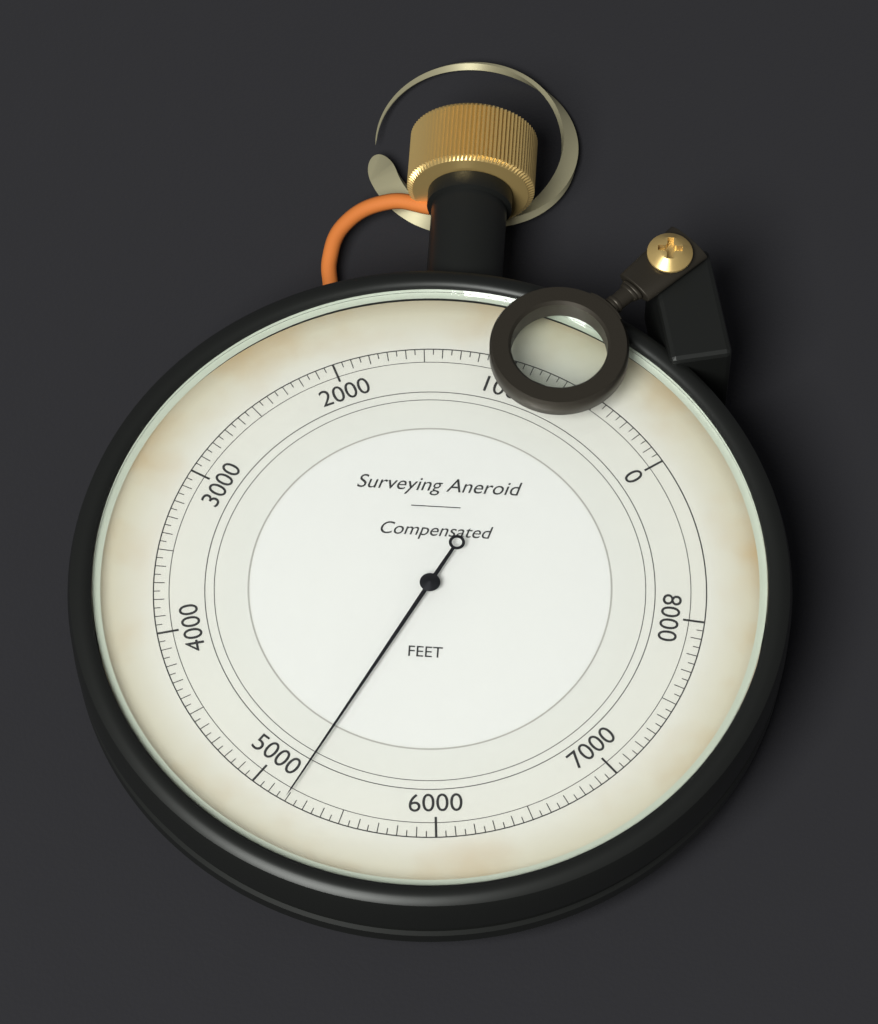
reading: 5200 ft
